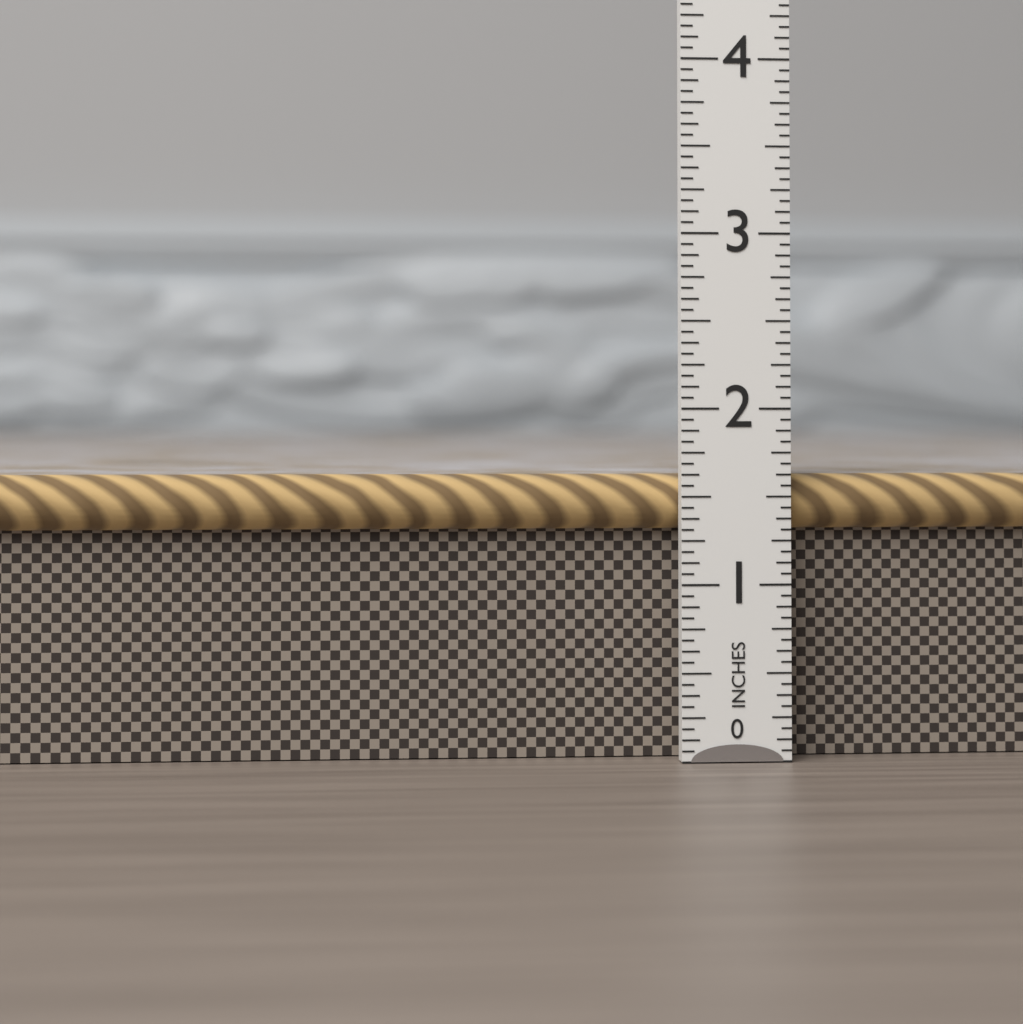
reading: 1.6250 in
